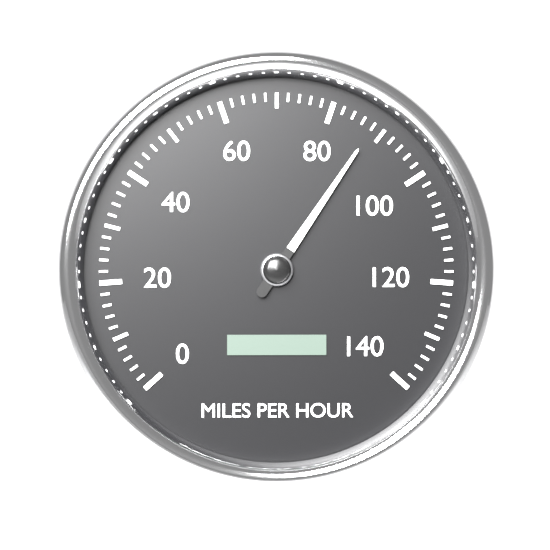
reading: 88 mph
